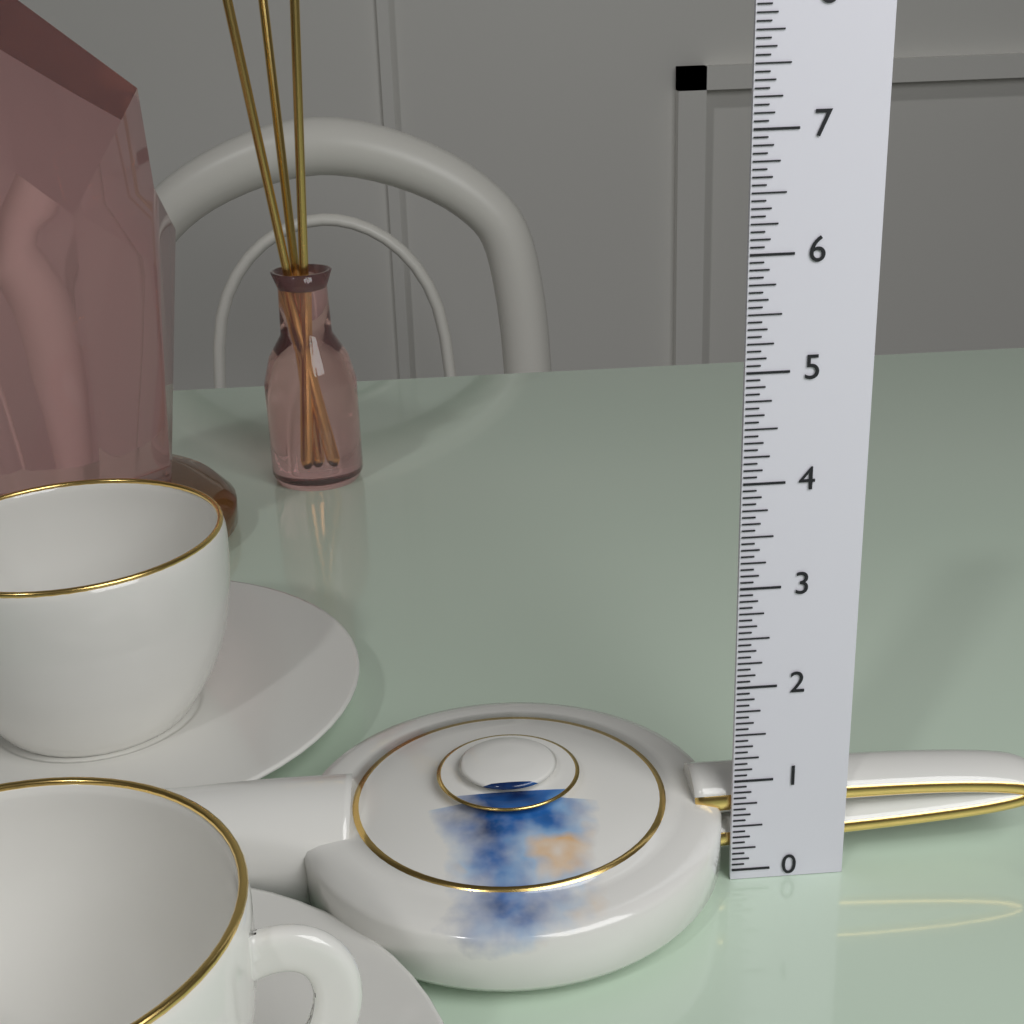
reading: 1.1875 (no unit)
